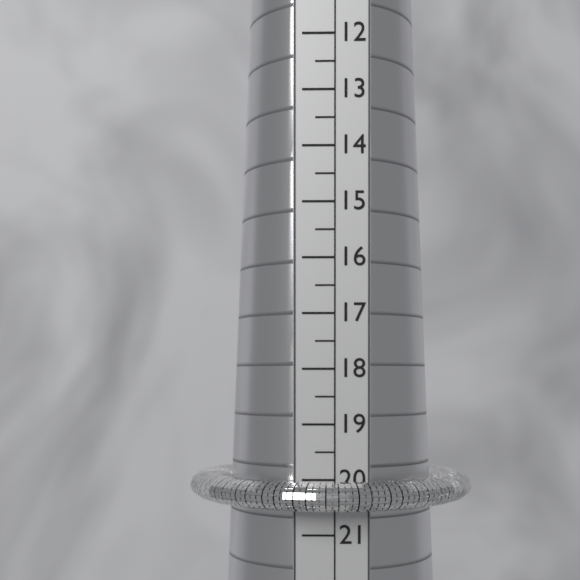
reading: 20.5 (no unit)
